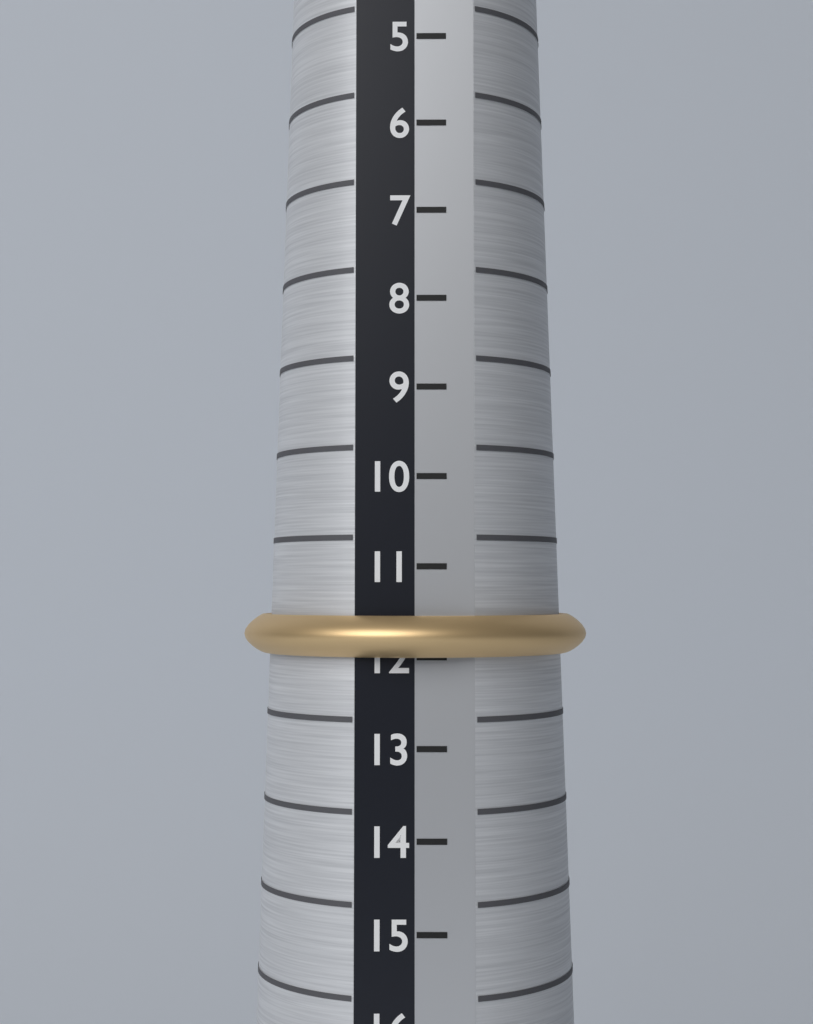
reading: 12 (no unit)
